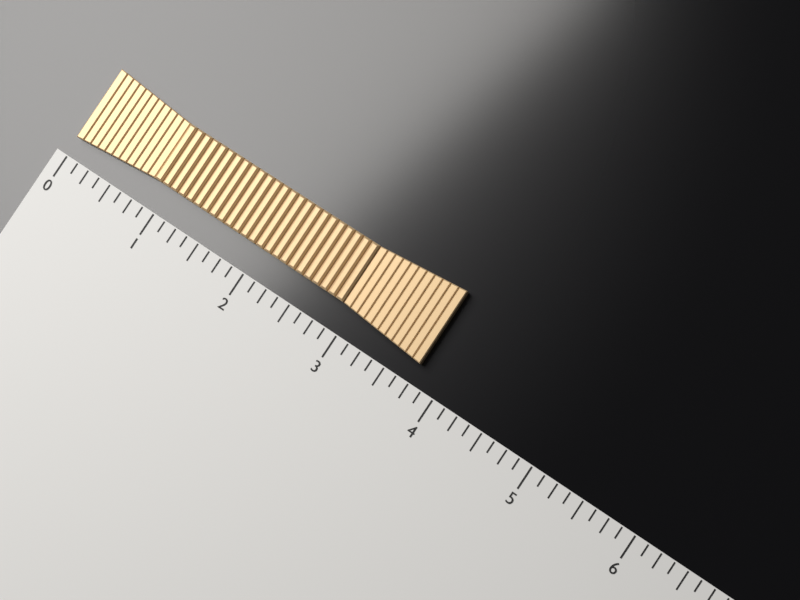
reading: 3.750 (no unit)
